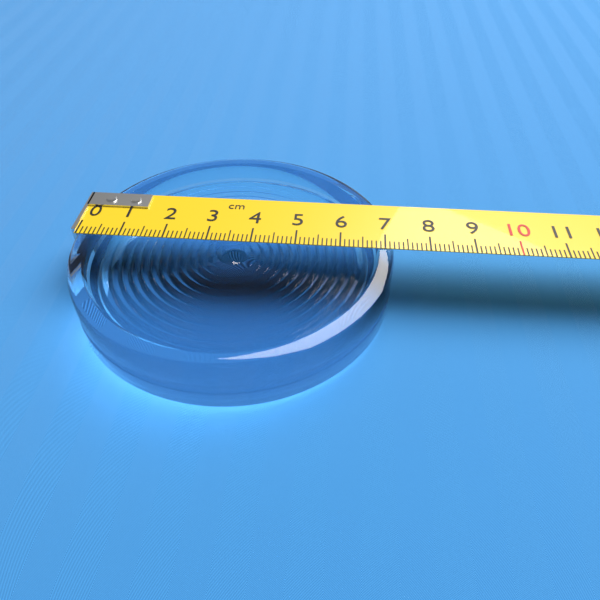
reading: 7.2 cm
